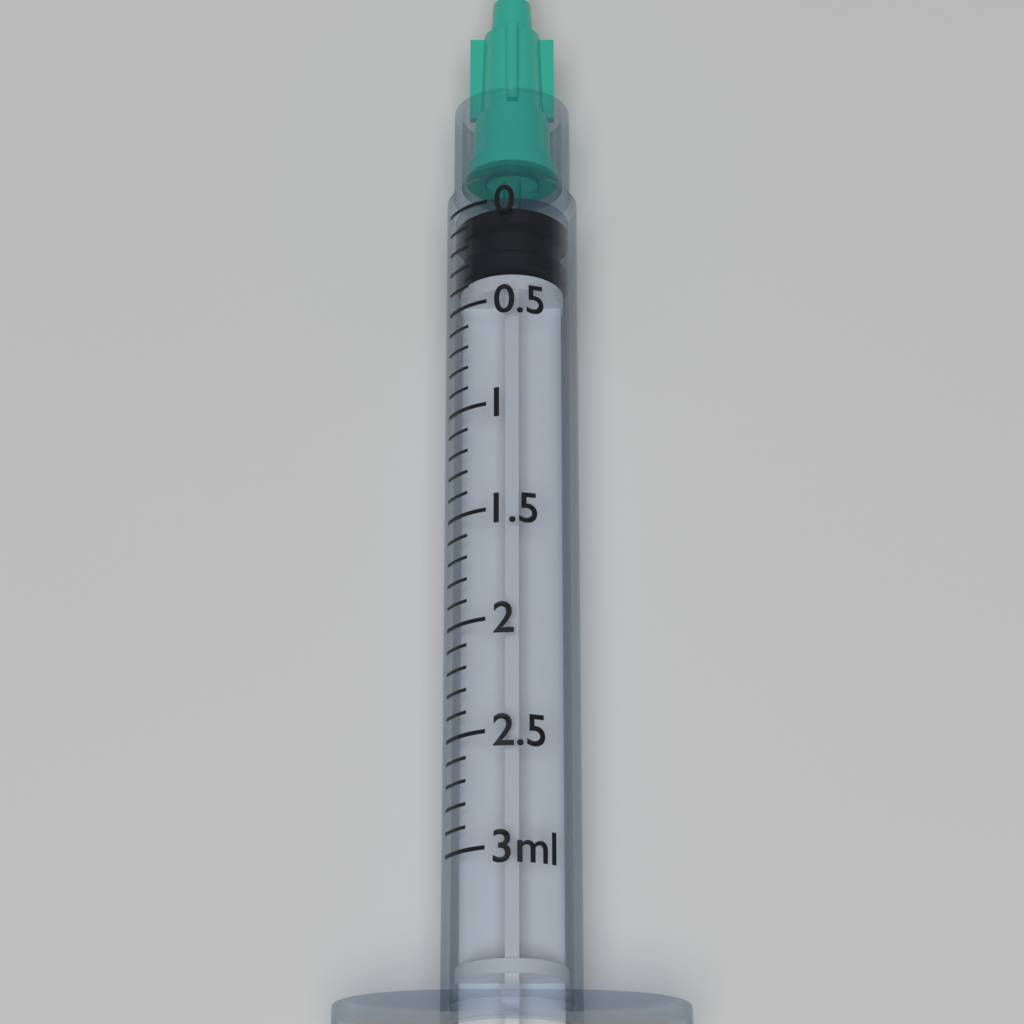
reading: 0.0 ml
